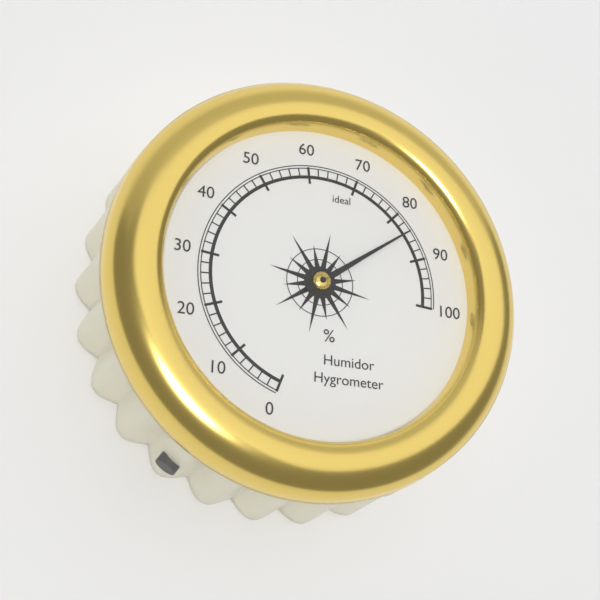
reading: 84 %
